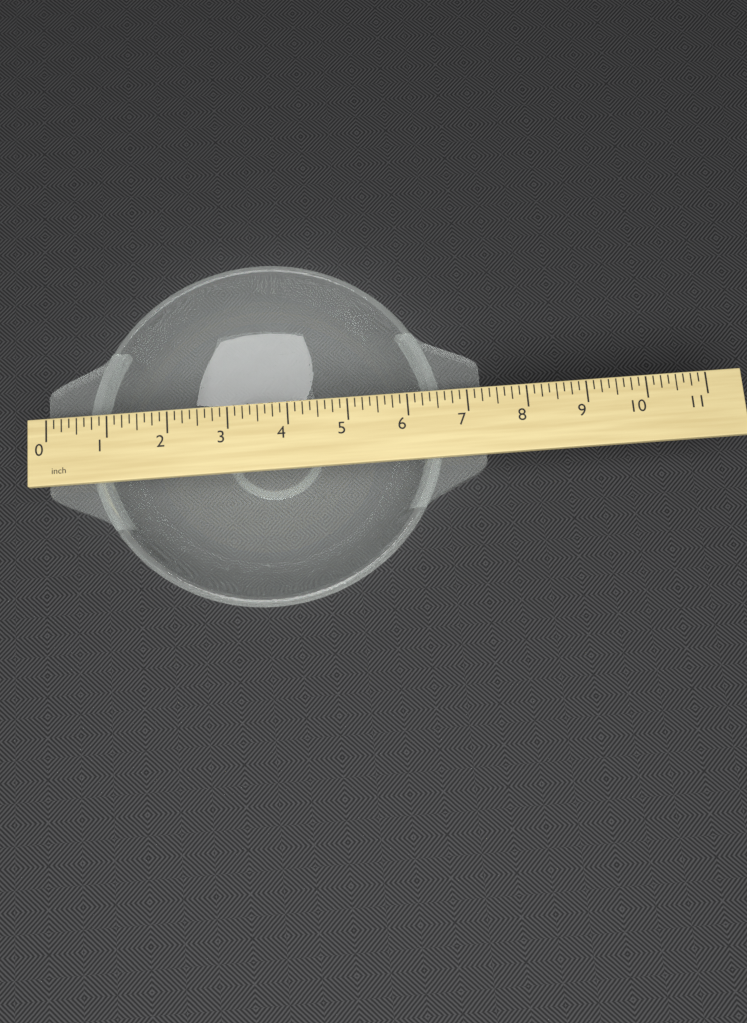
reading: 7.250 inch
